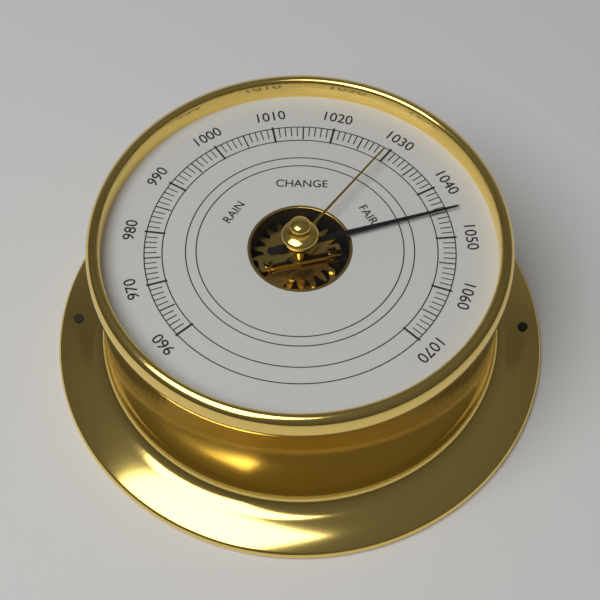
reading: 1045 (no unit)
